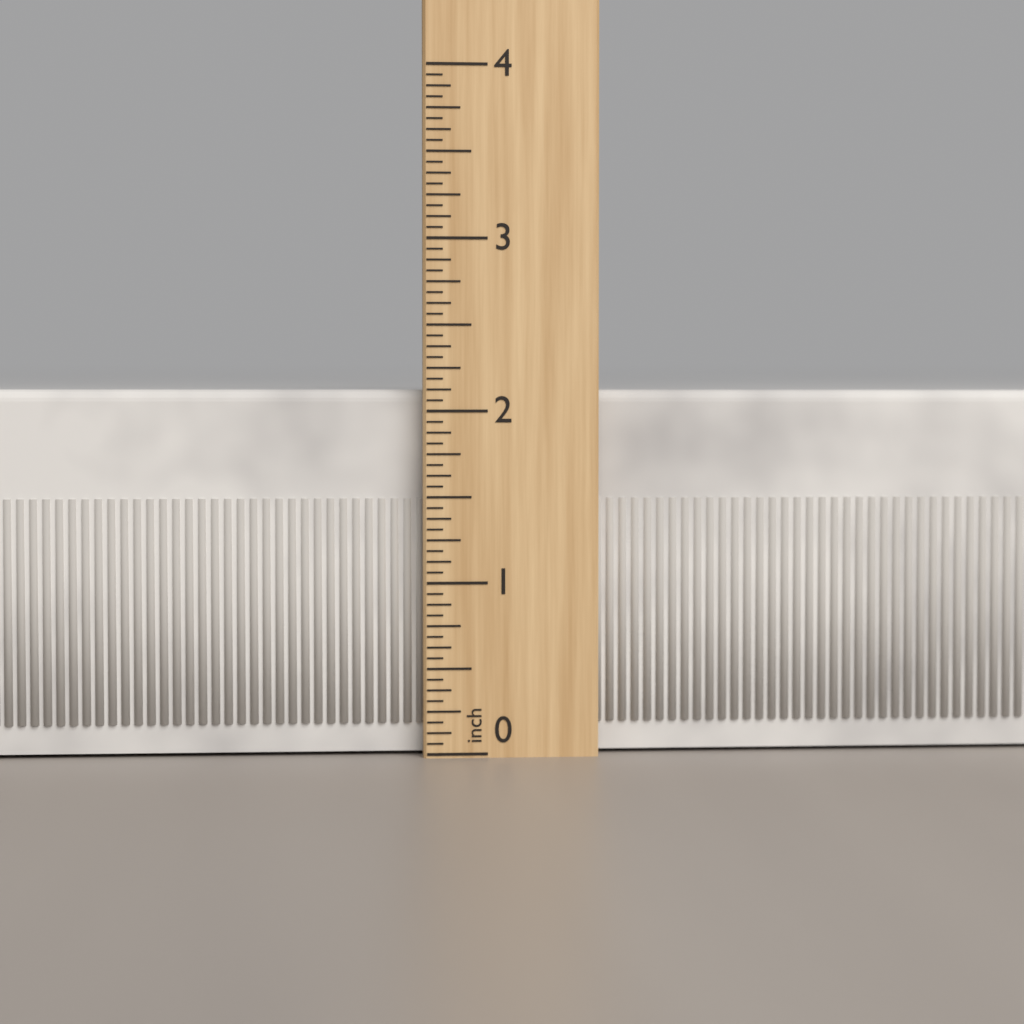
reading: 2.1250 inch
